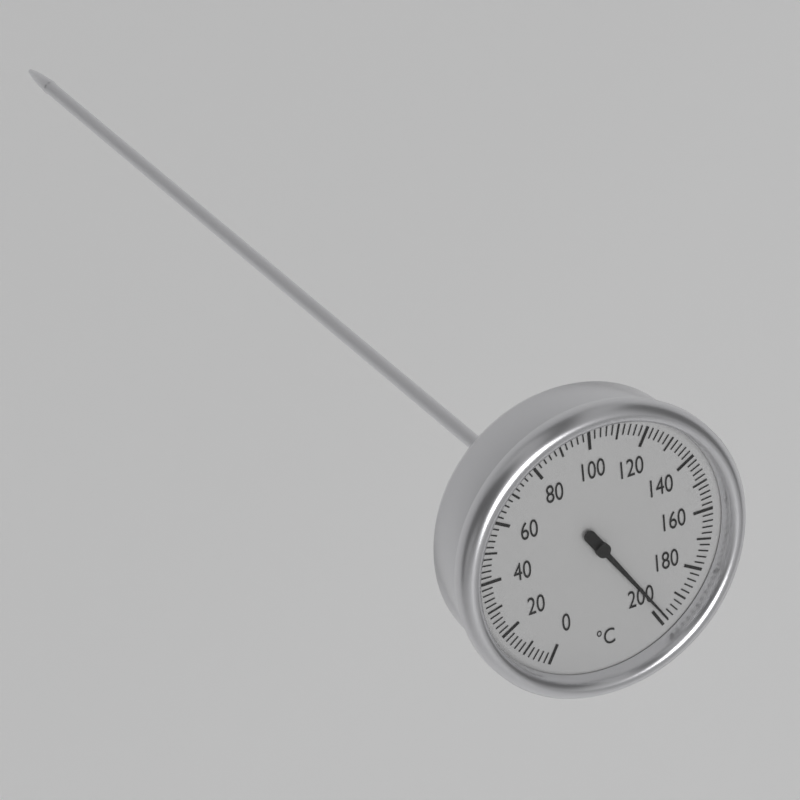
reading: 198 °C
